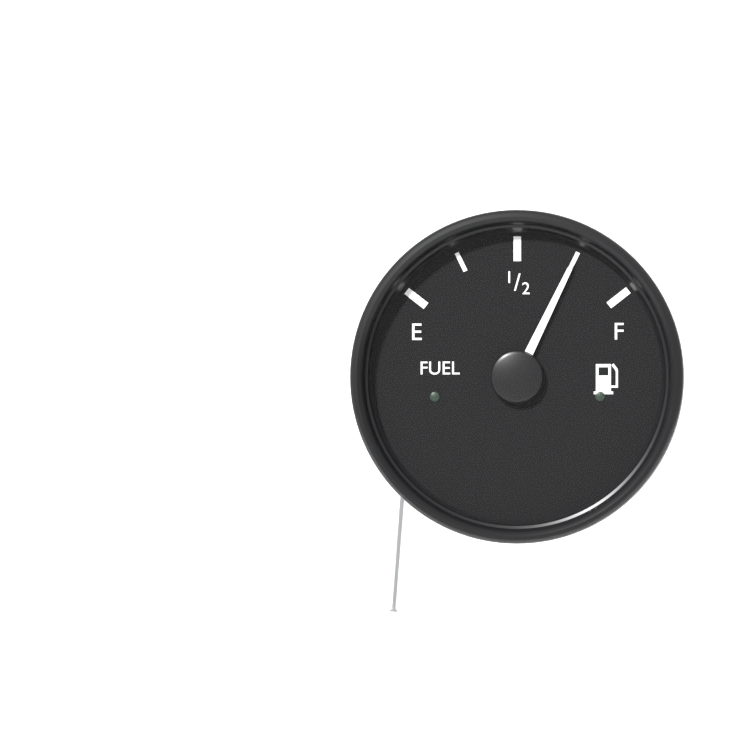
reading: 0.75 (no unit)
